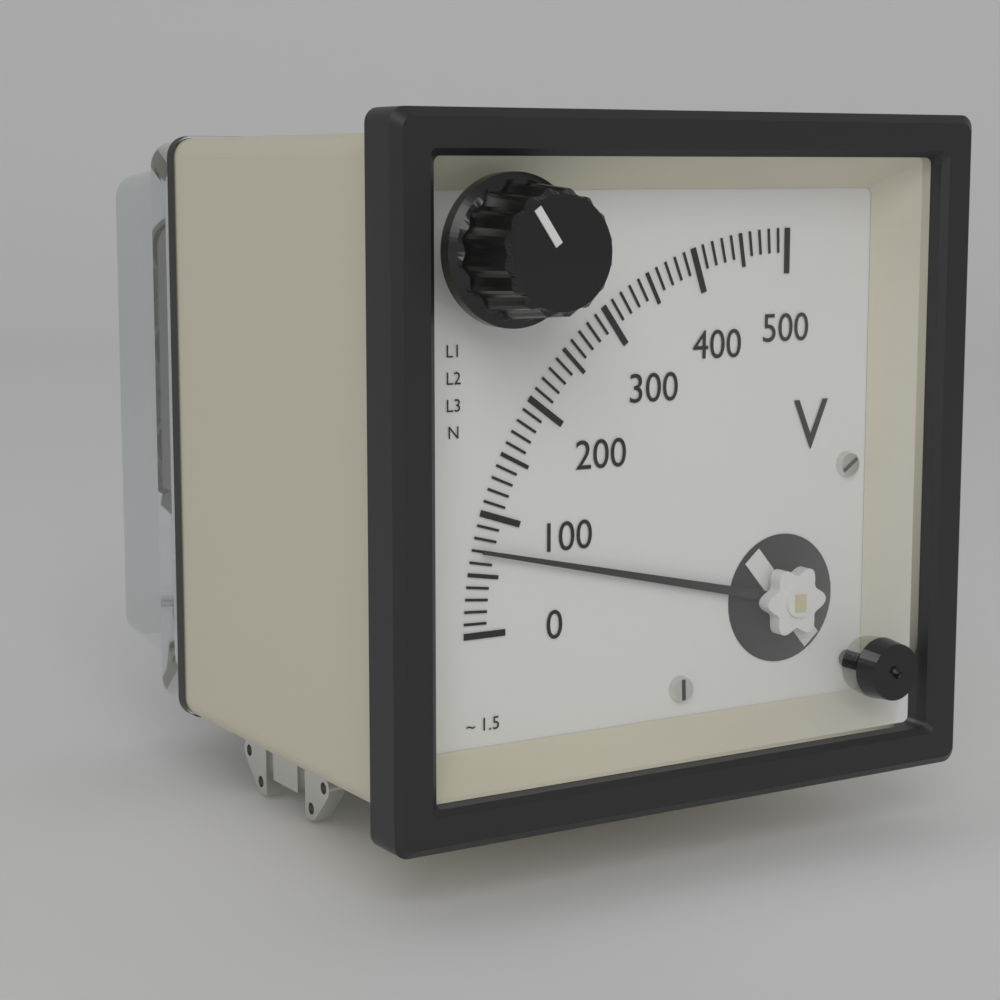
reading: 70 V
